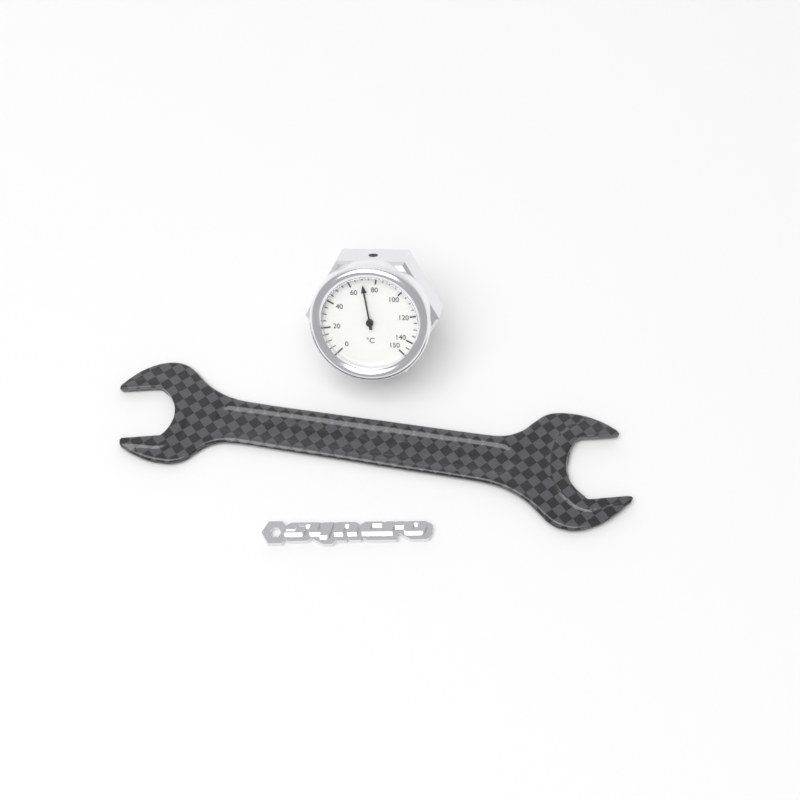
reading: 70 °C
